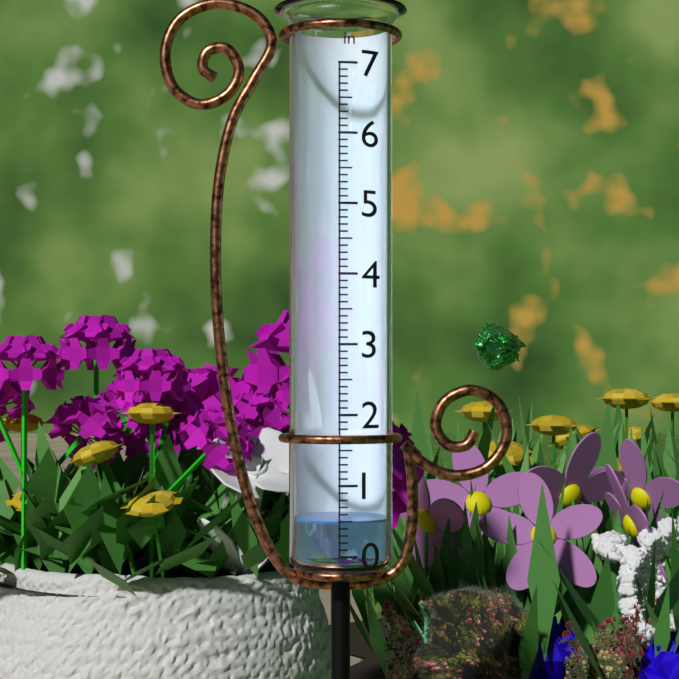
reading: 0.5 in
